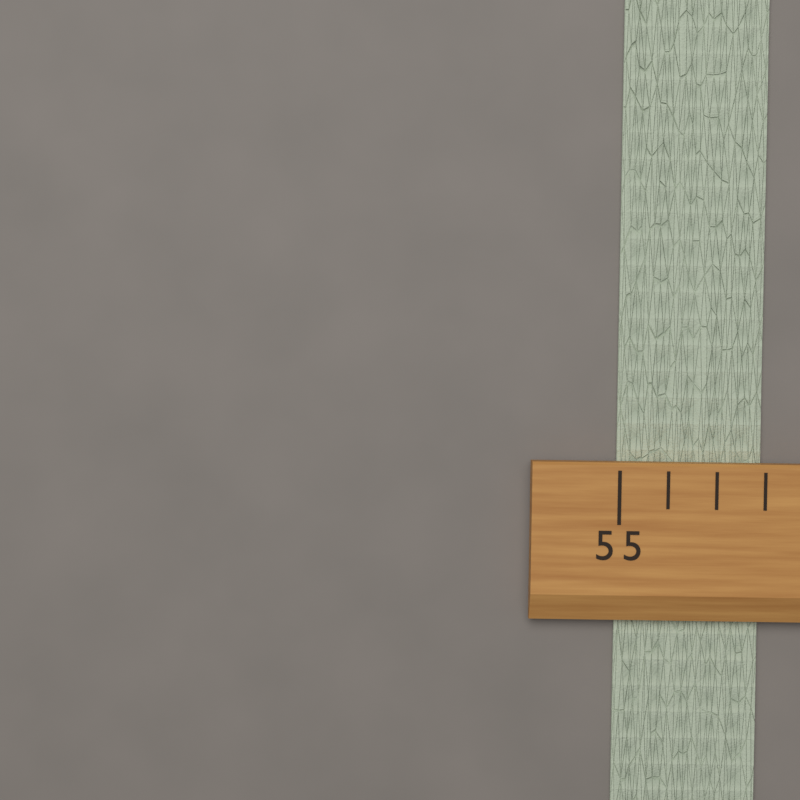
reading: 58 (no unit)
